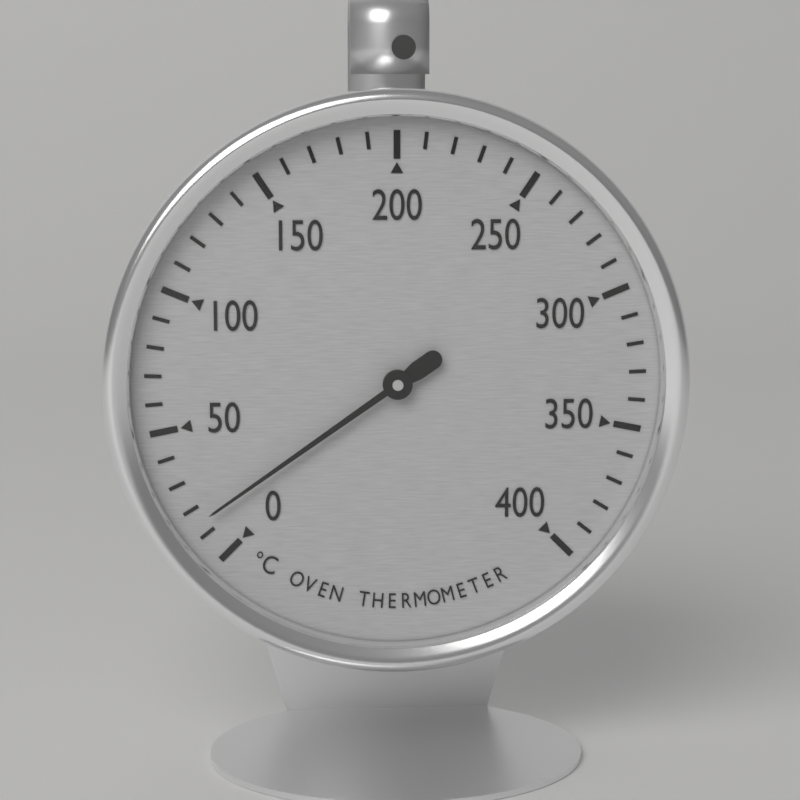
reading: 15 °C
